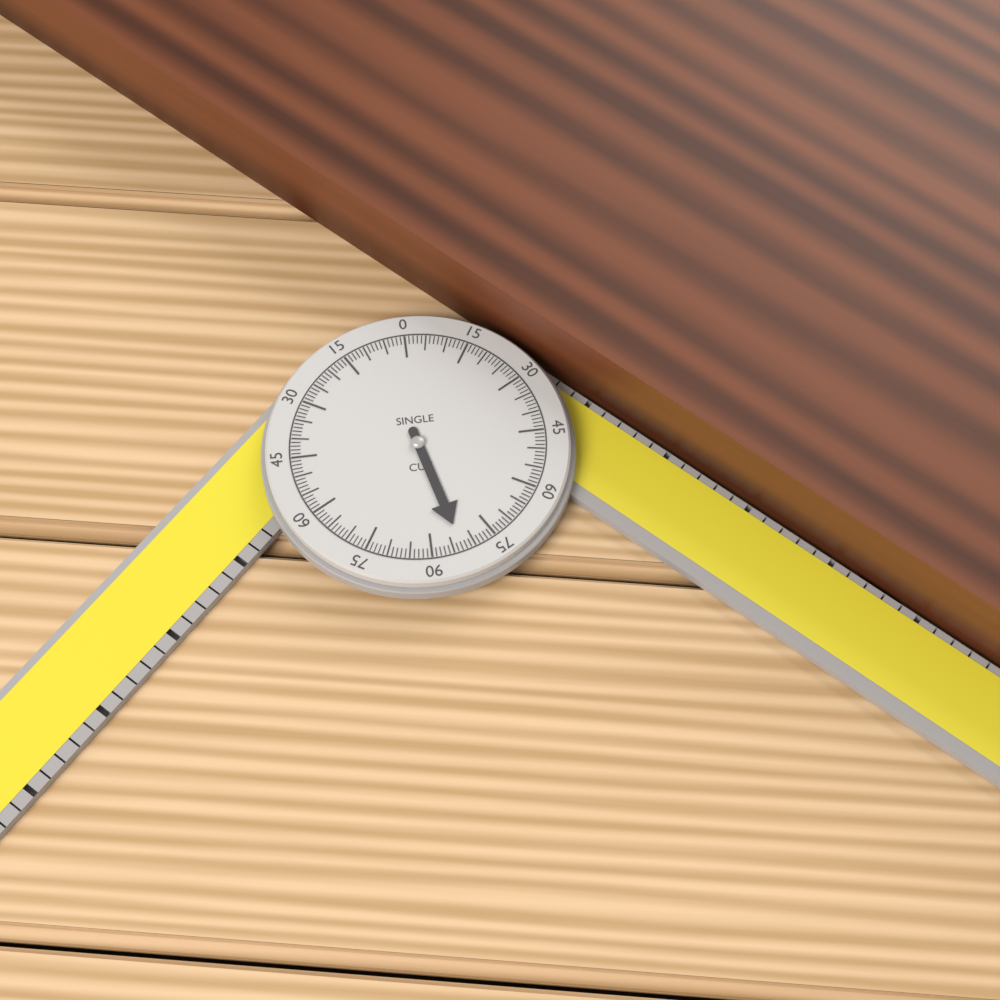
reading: 83 °
